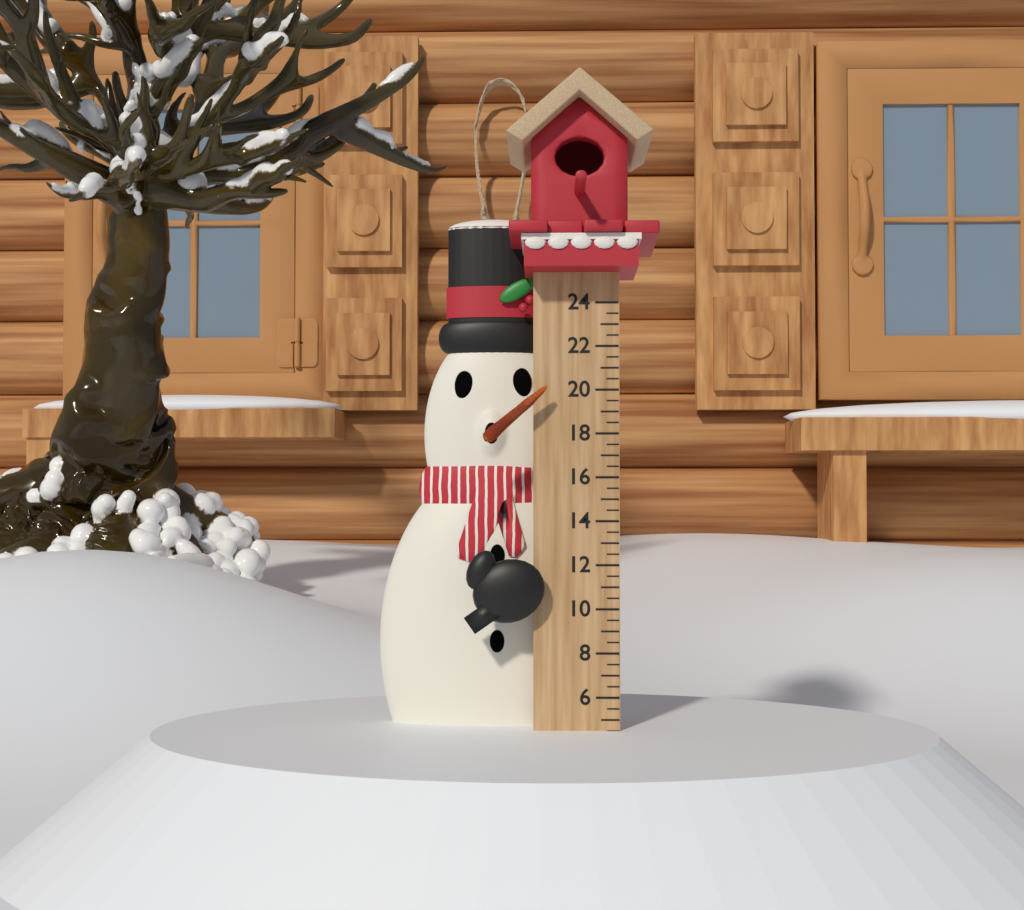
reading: 4.5 (no unit)
